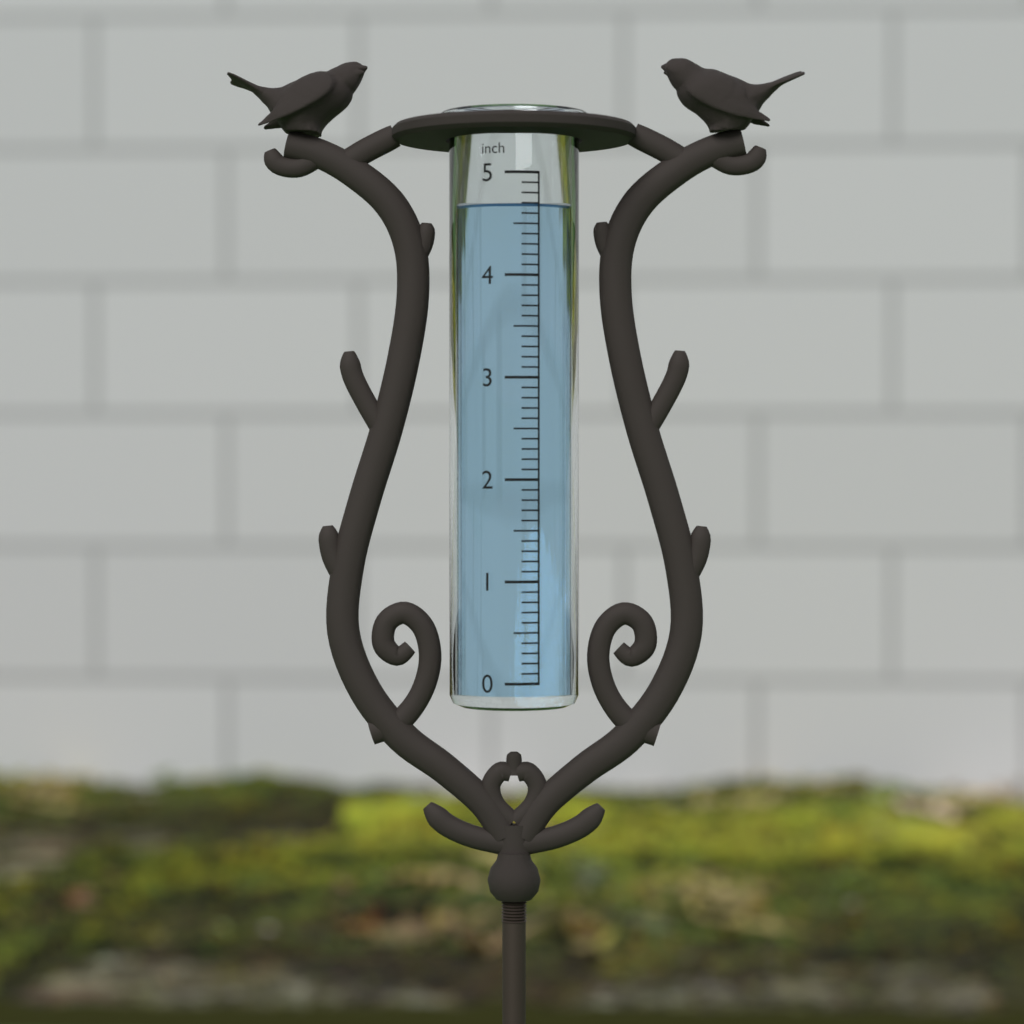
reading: 4.7 inch
